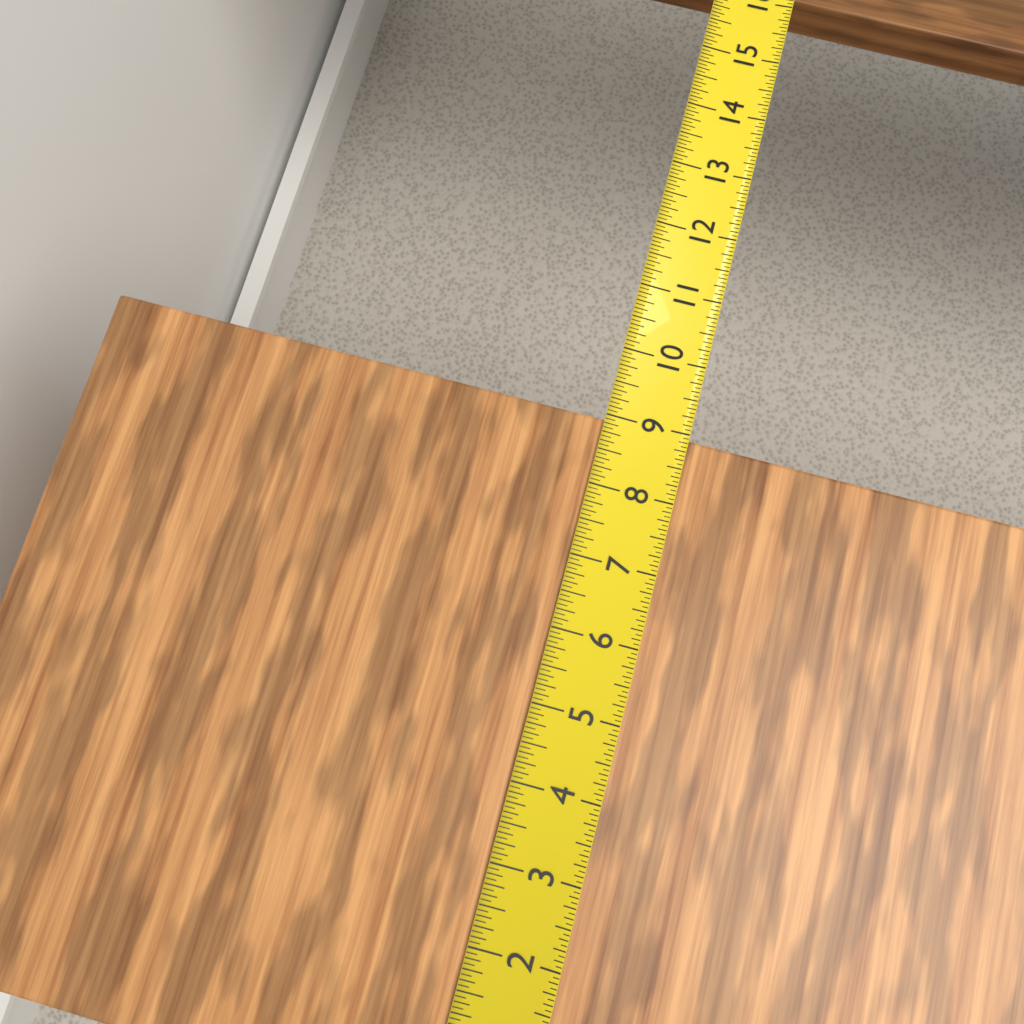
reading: 8.9375 in
